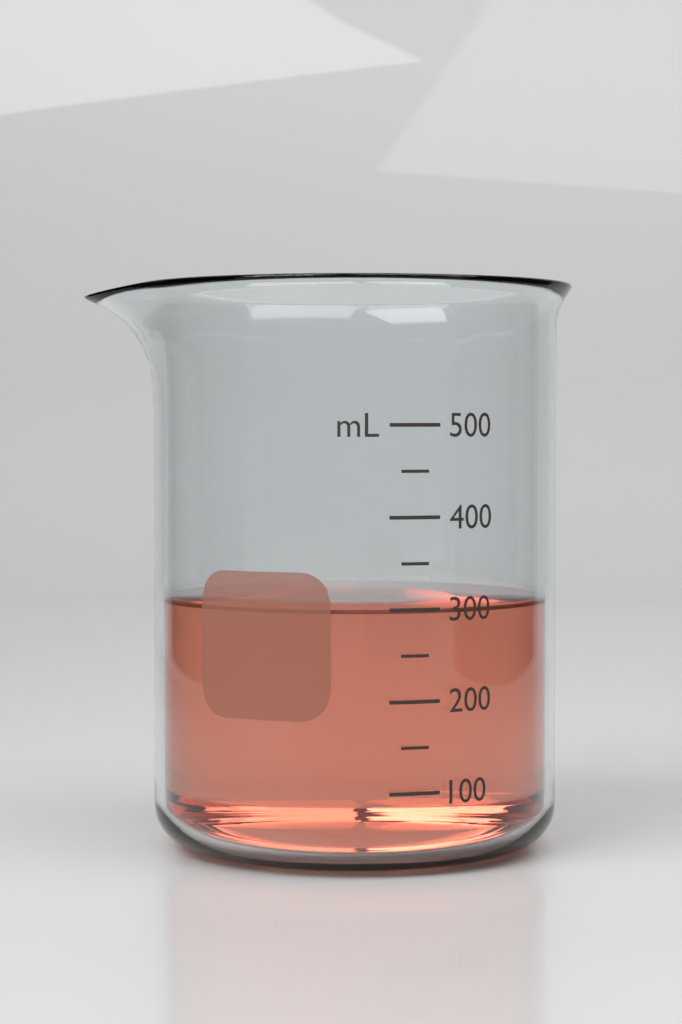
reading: 300 mL
